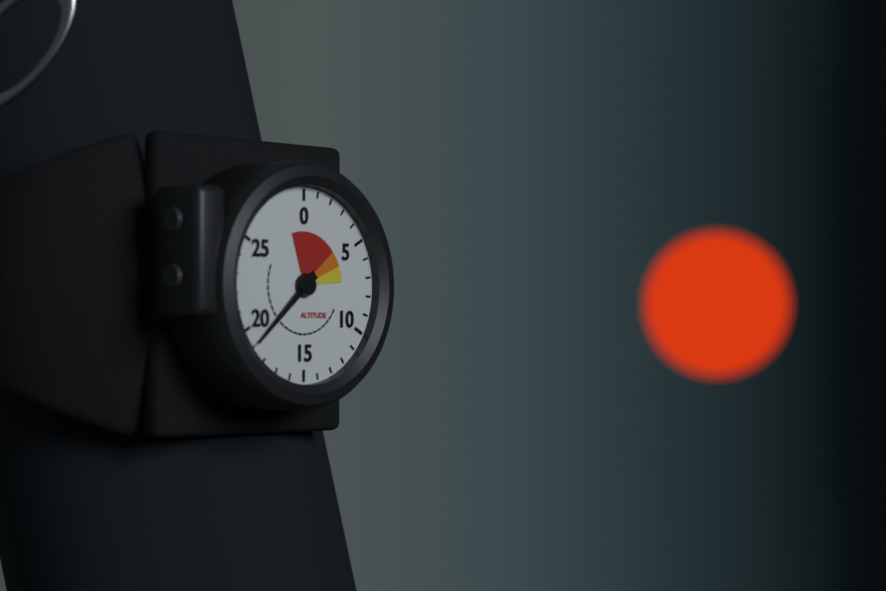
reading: 19 (no unit)
